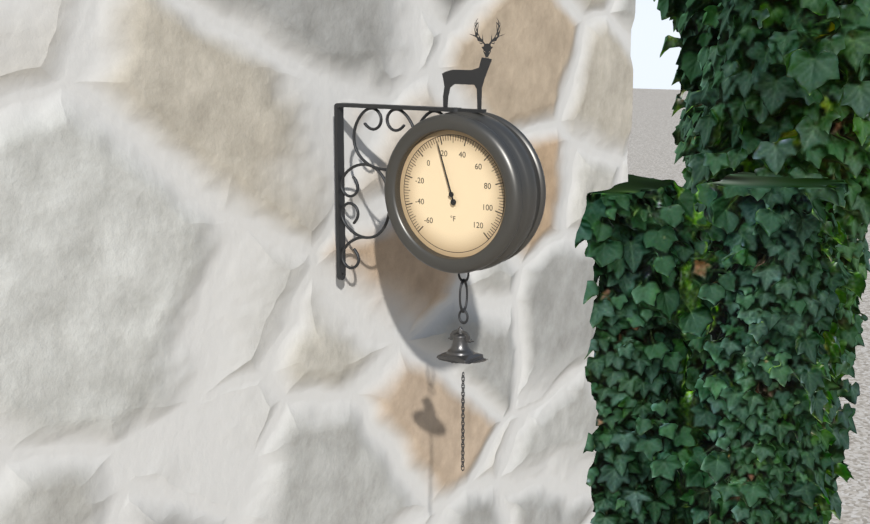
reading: 18 °F
